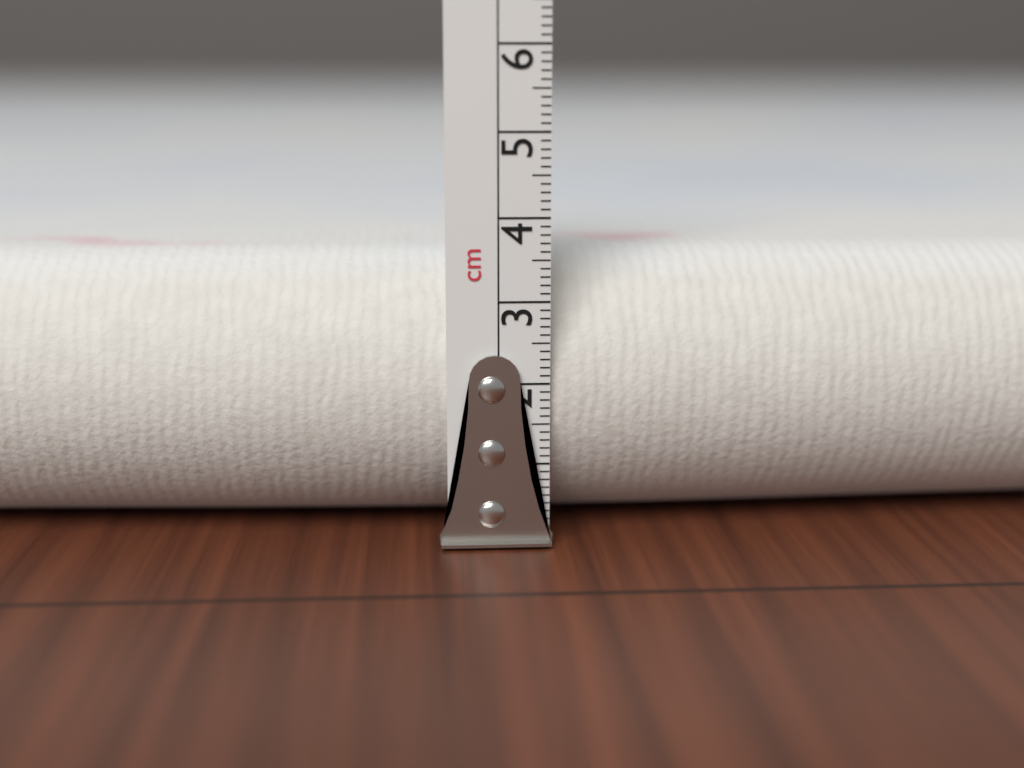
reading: 3.5 cm
